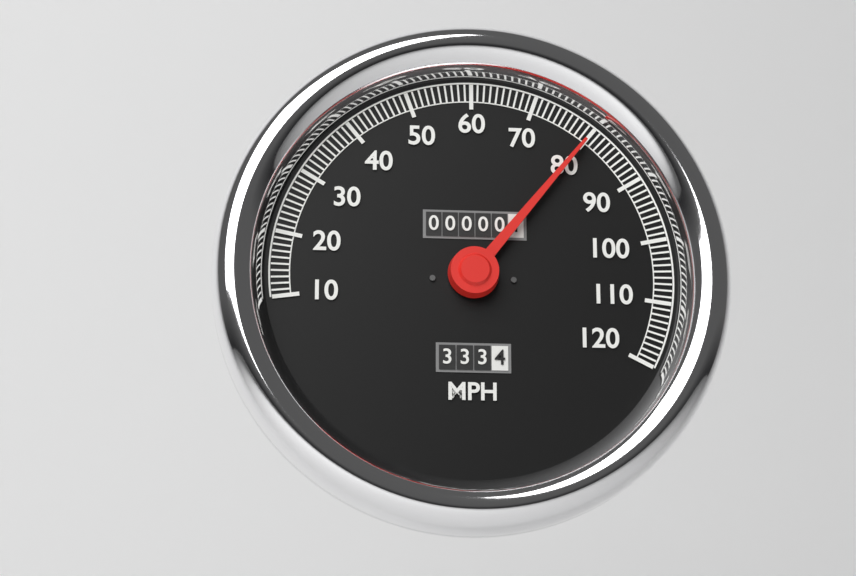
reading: 80 MPH
